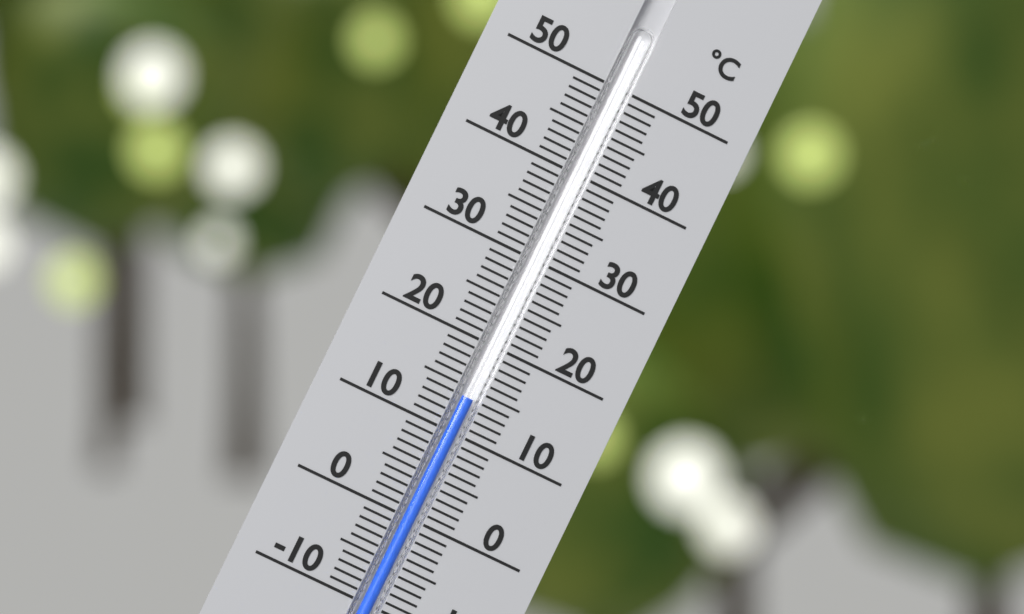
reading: 14 °C
